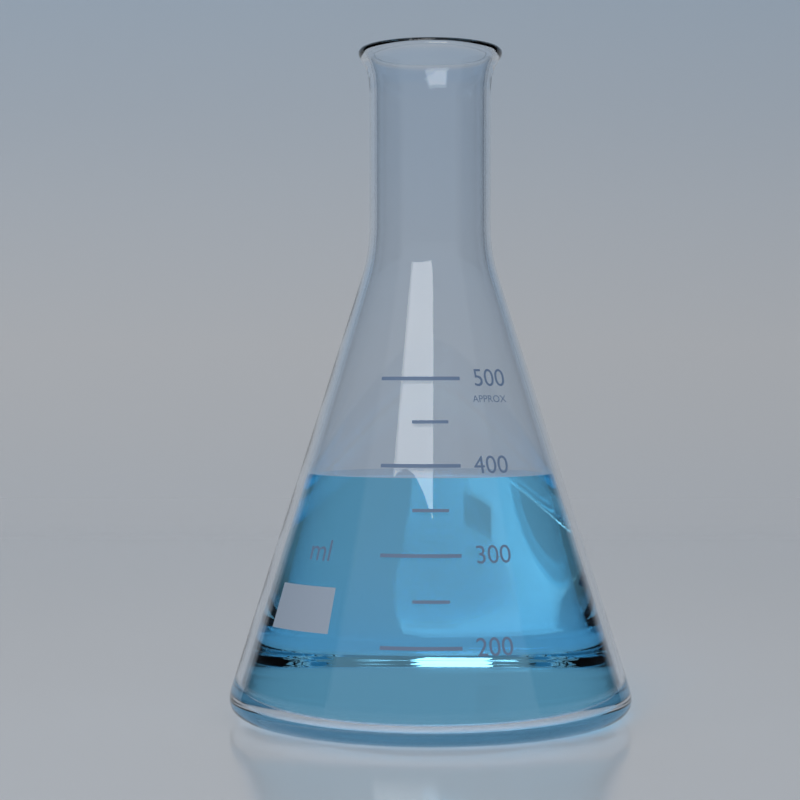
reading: 385 ml
